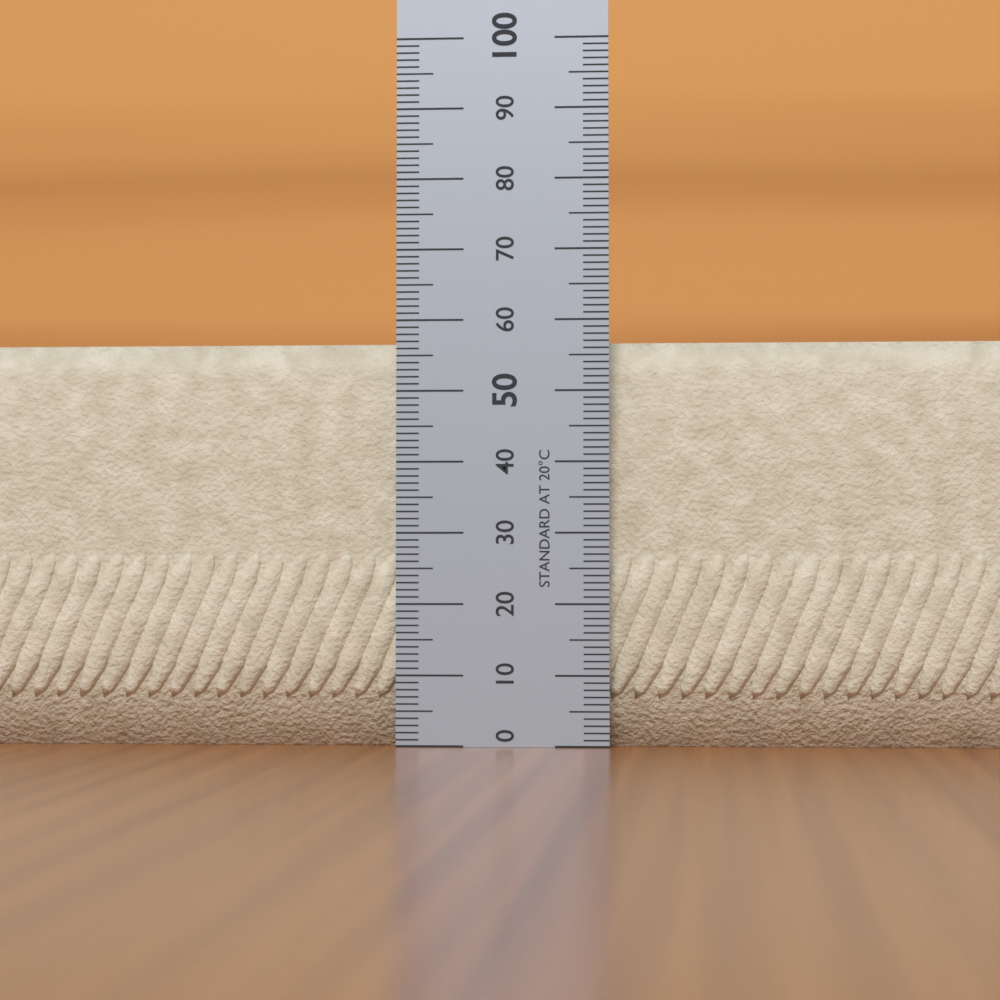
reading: 57 (no unit)
